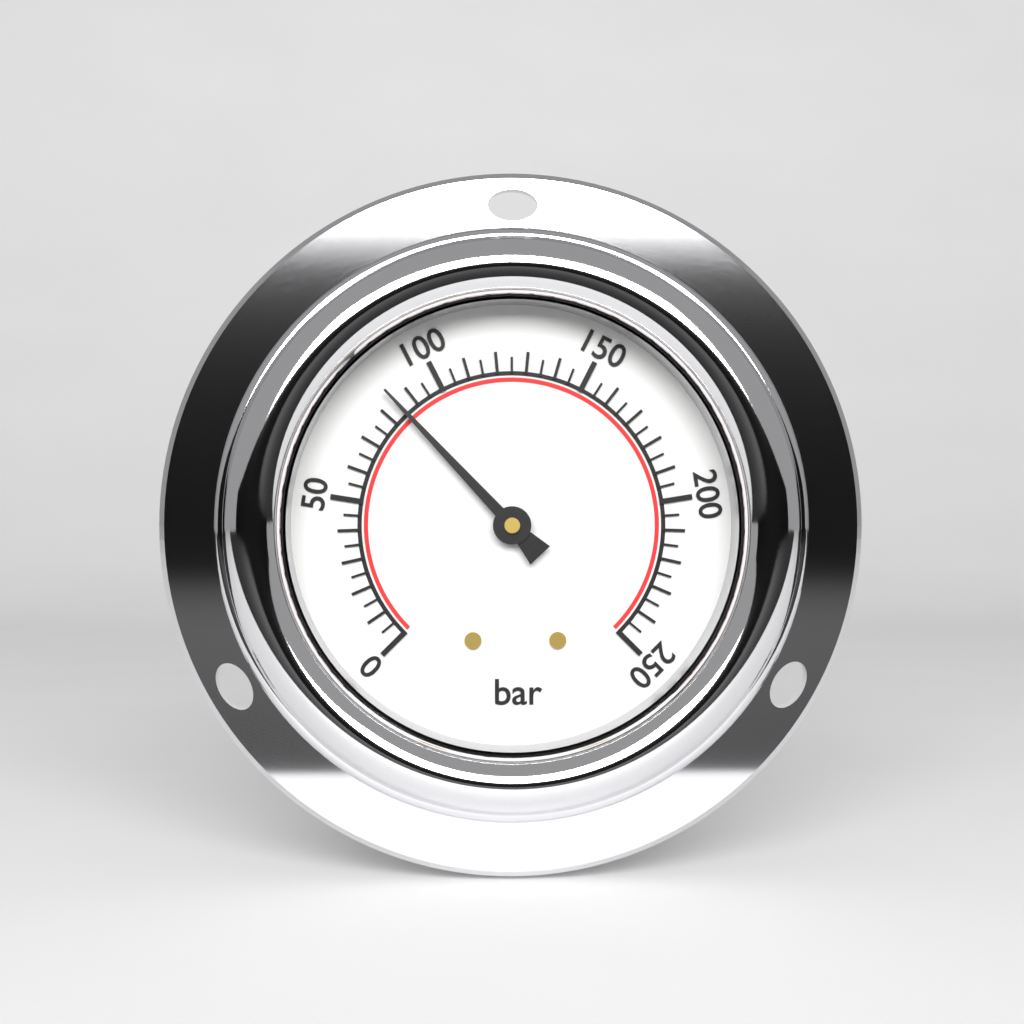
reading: 85 bar
